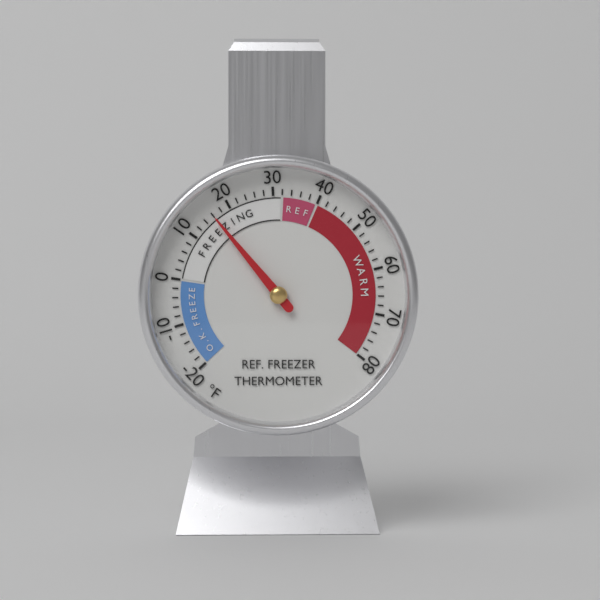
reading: 16 °F
